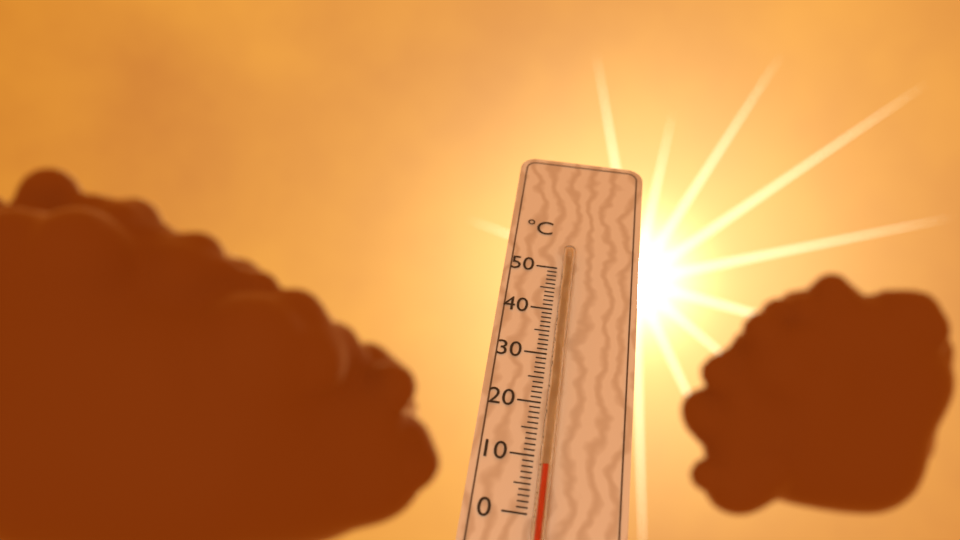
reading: 8 °C
